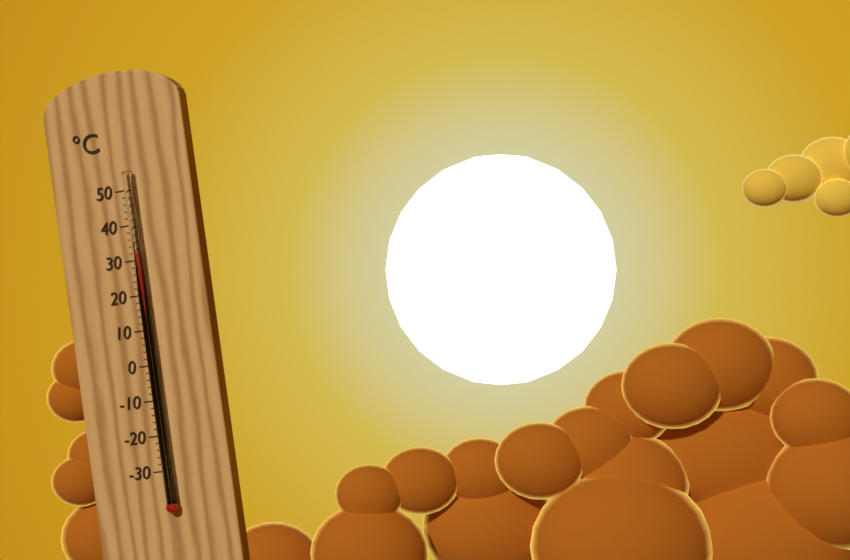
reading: 32 °C
